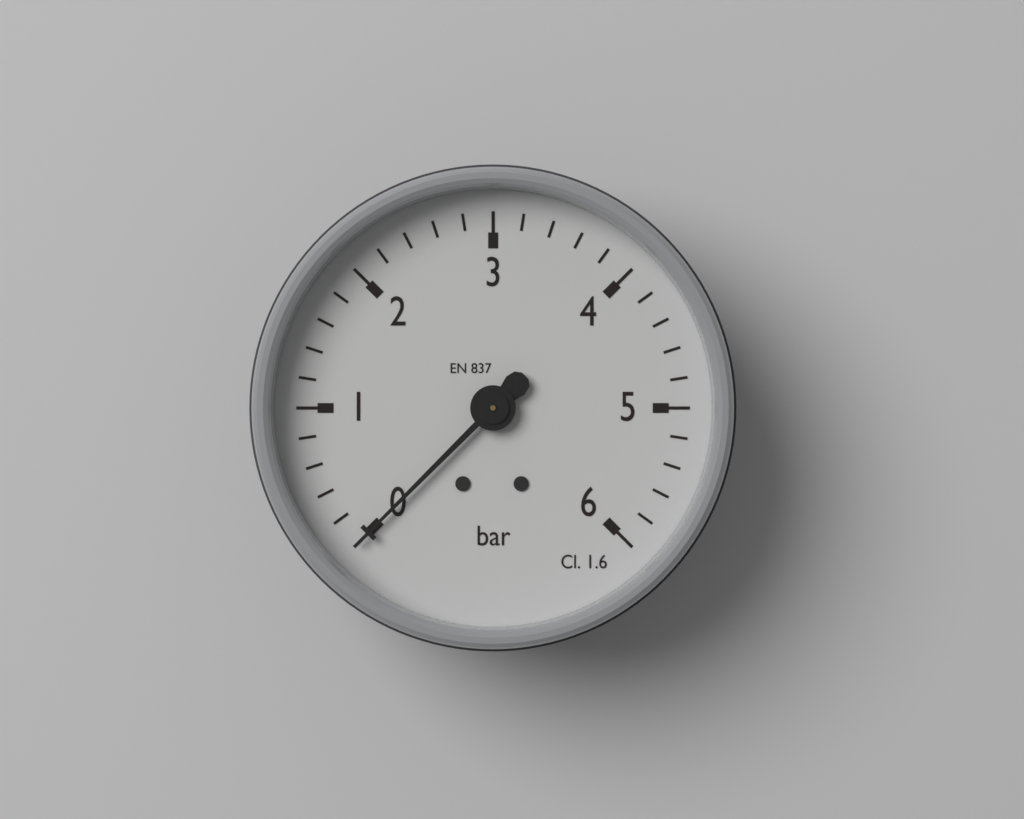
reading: 0.0 bar
